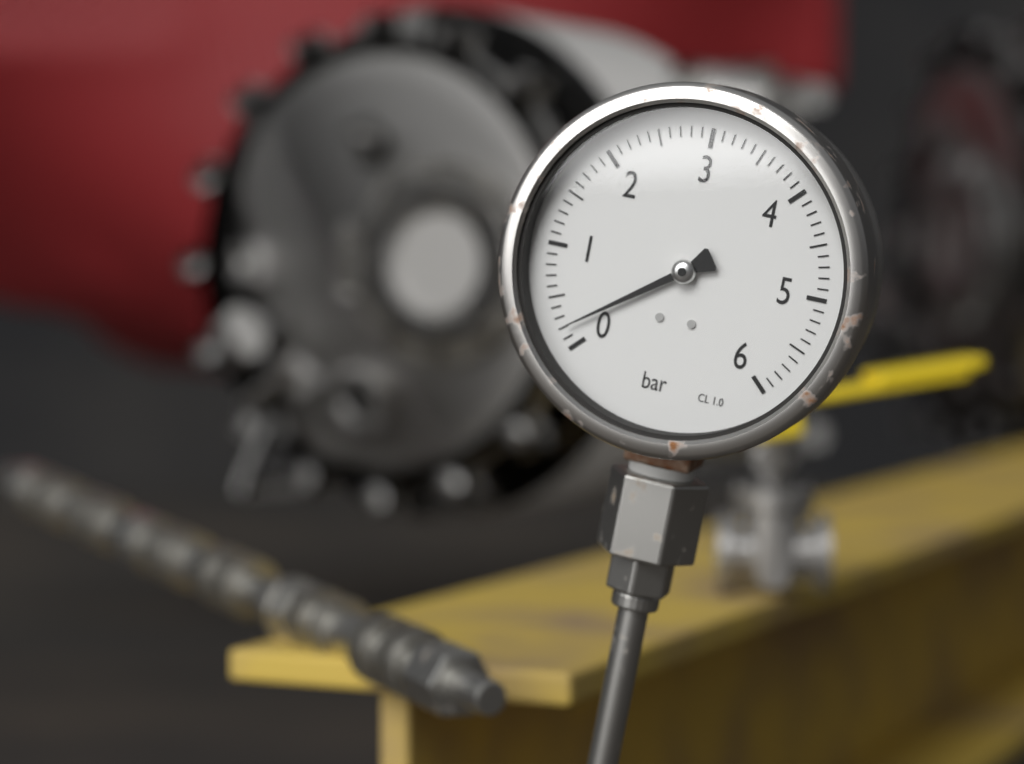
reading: 0.2 bar
